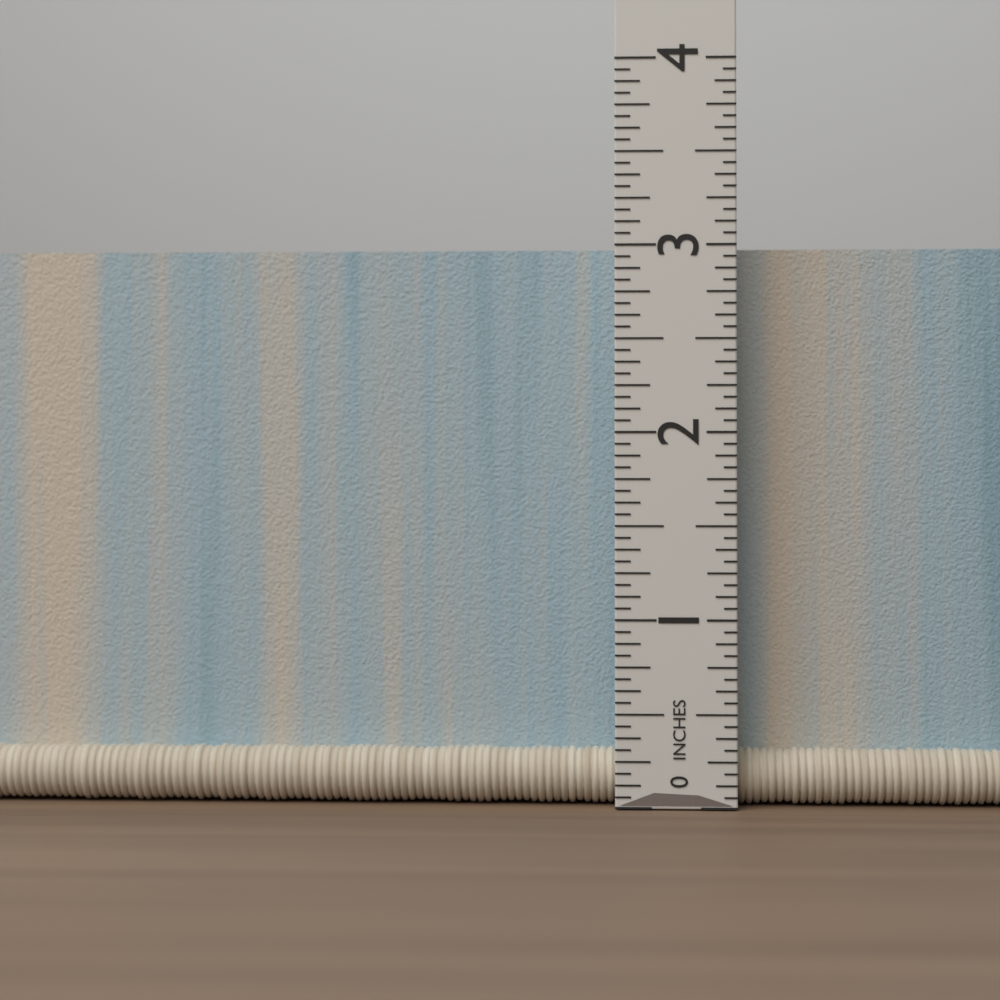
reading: 3.0000 in
